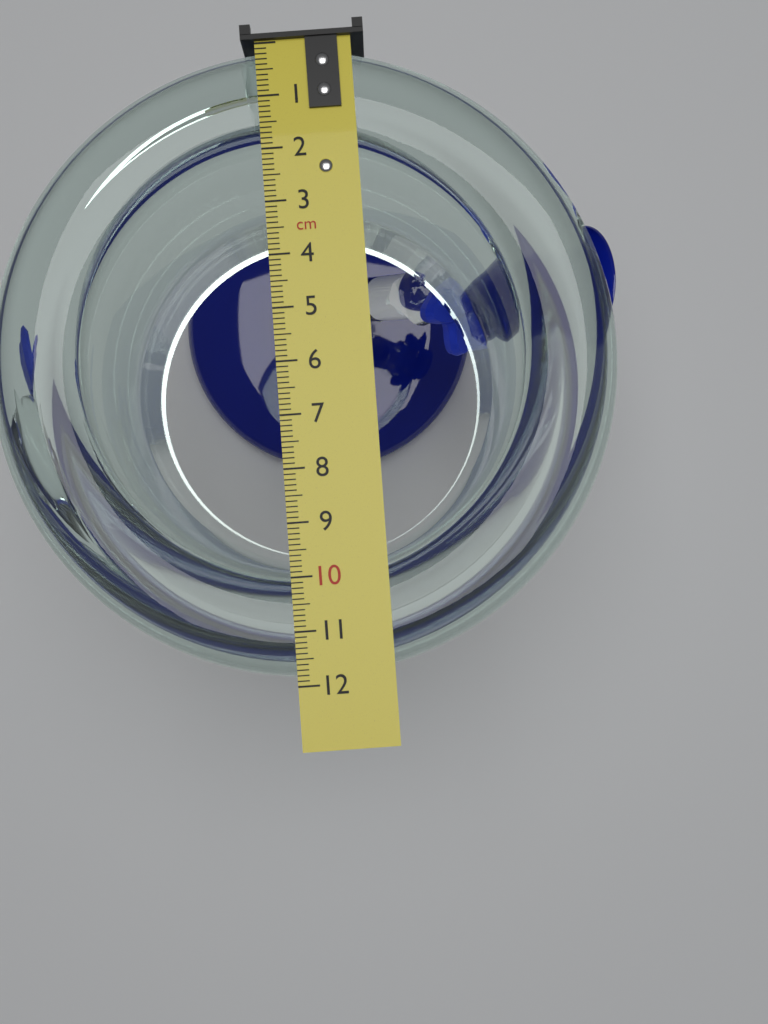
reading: 11.9 cm
